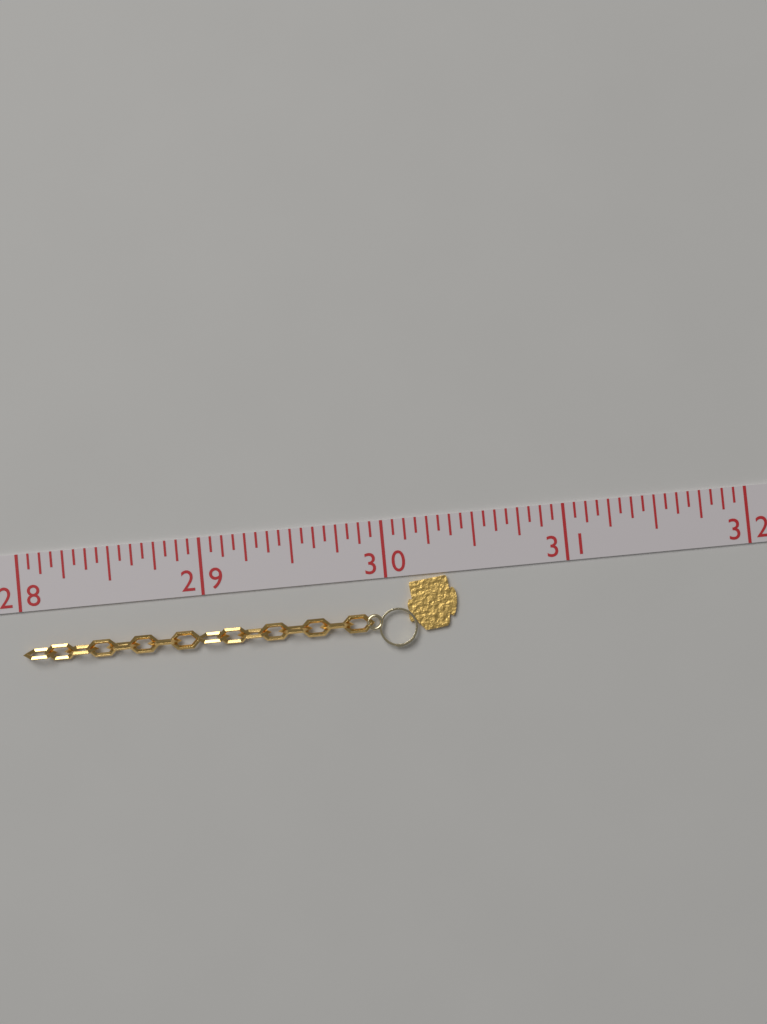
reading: 30.3750 (no unit)
